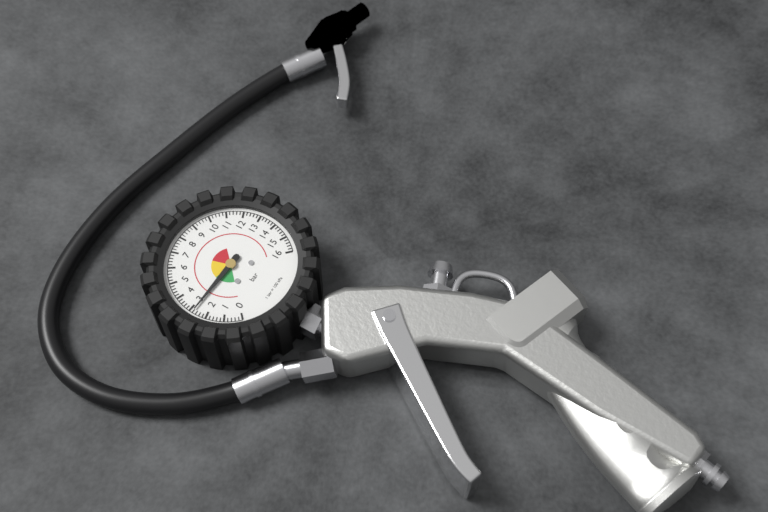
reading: 2.8 bar
